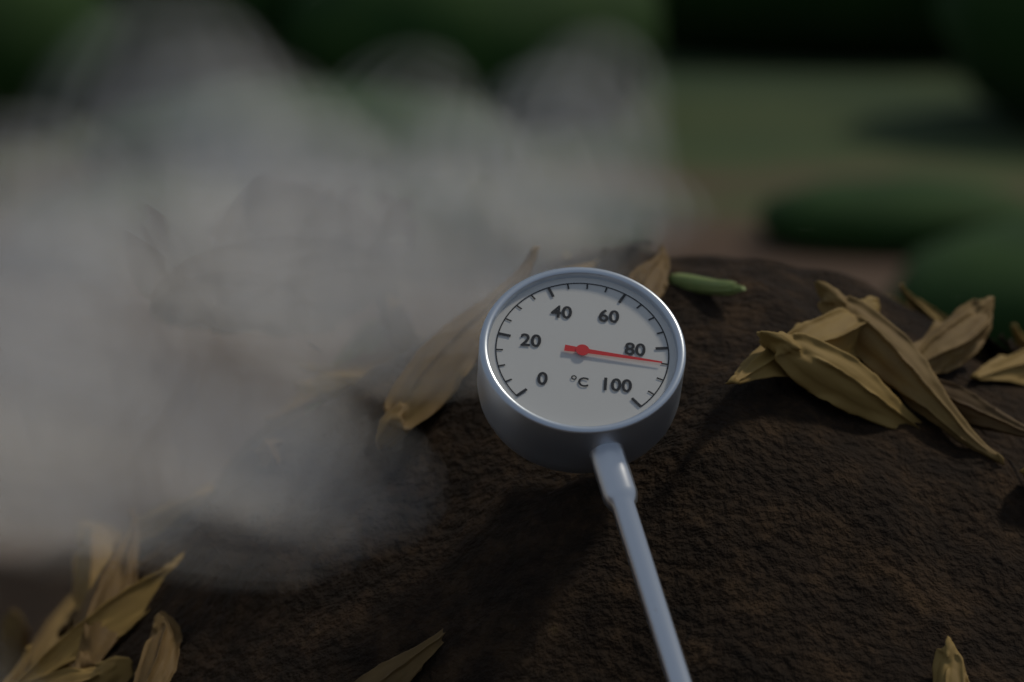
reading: 85 °C
